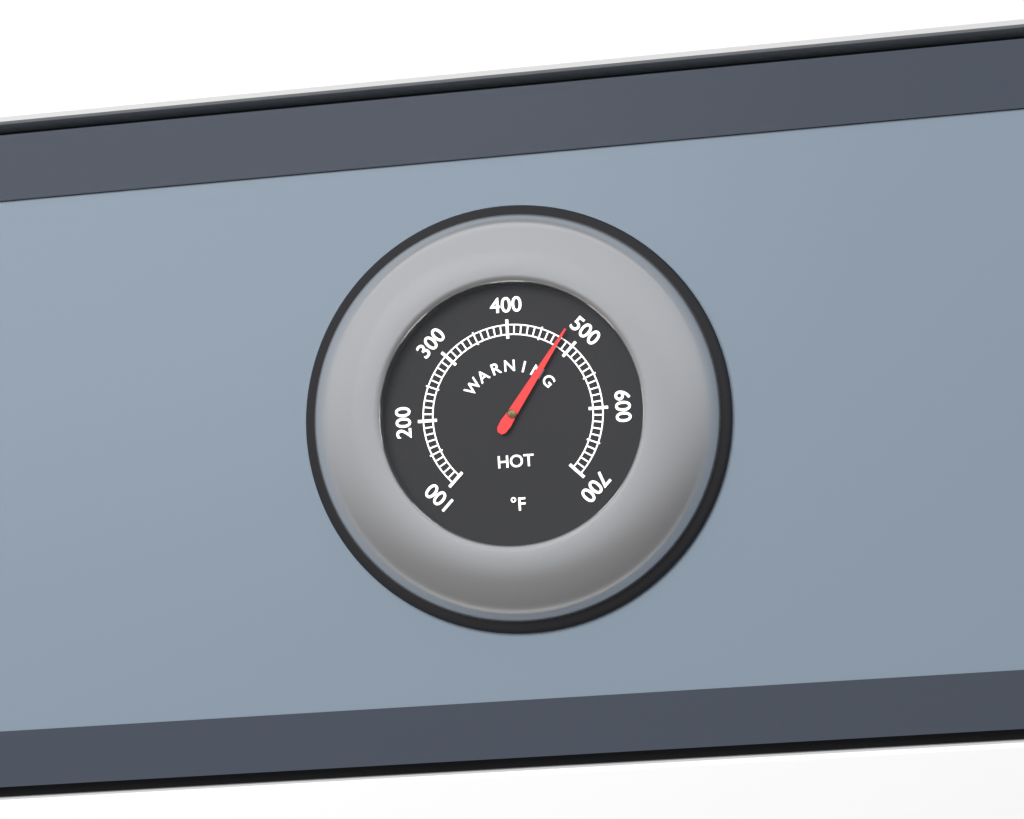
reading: 480 °F
